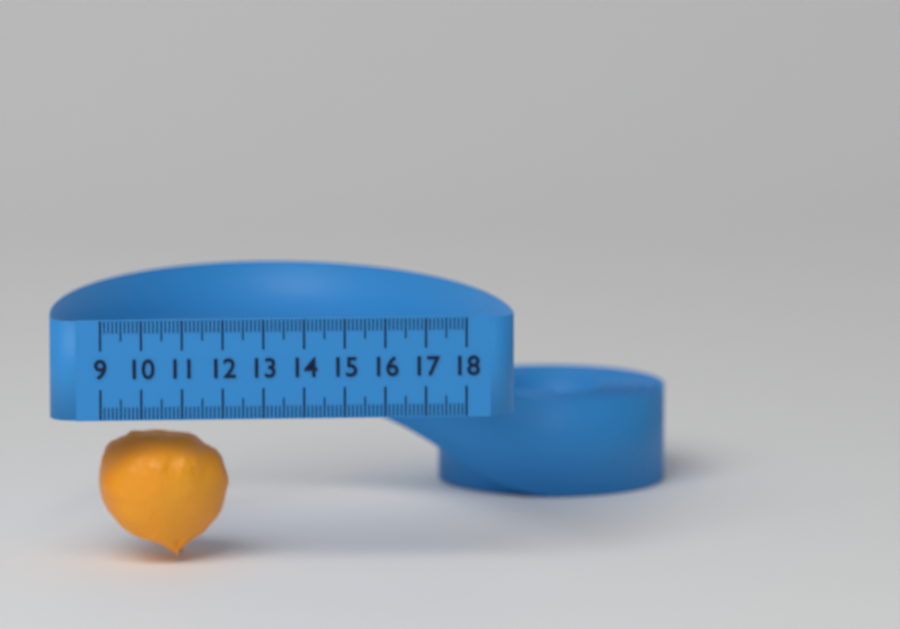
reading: 12.2 (no unit)
